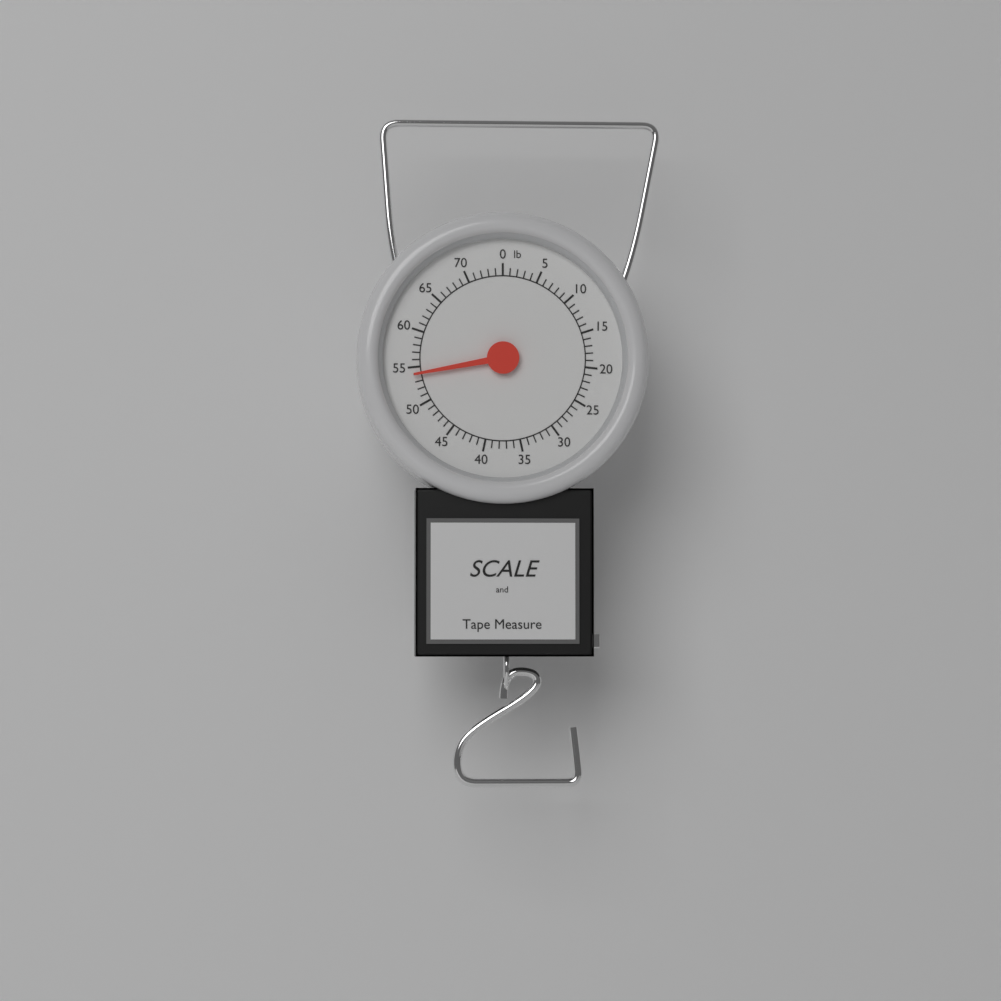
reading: 54 lb
